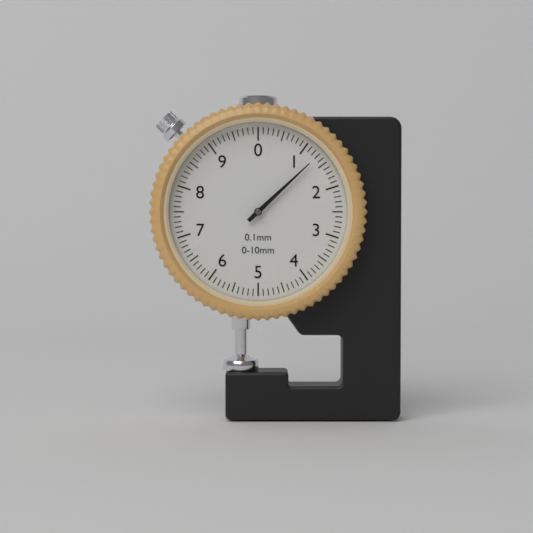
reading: 1.3 mm
